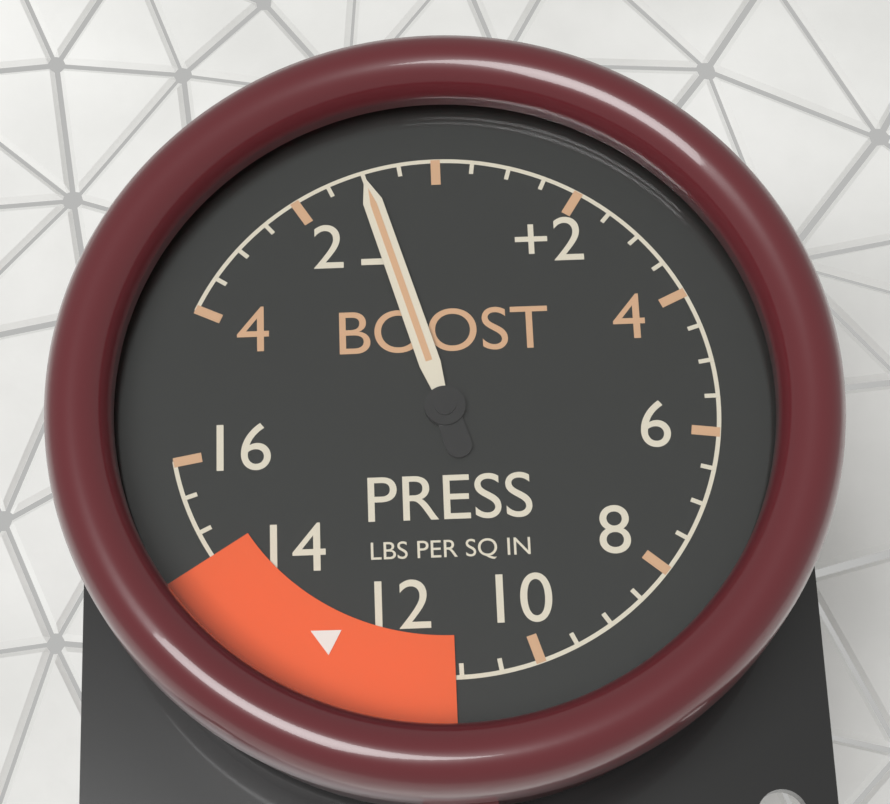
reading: -1.0 psi
